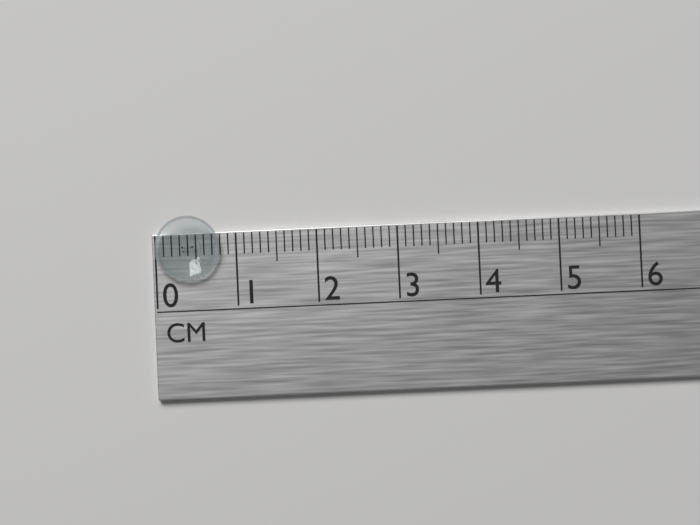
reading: 0.8 cm
